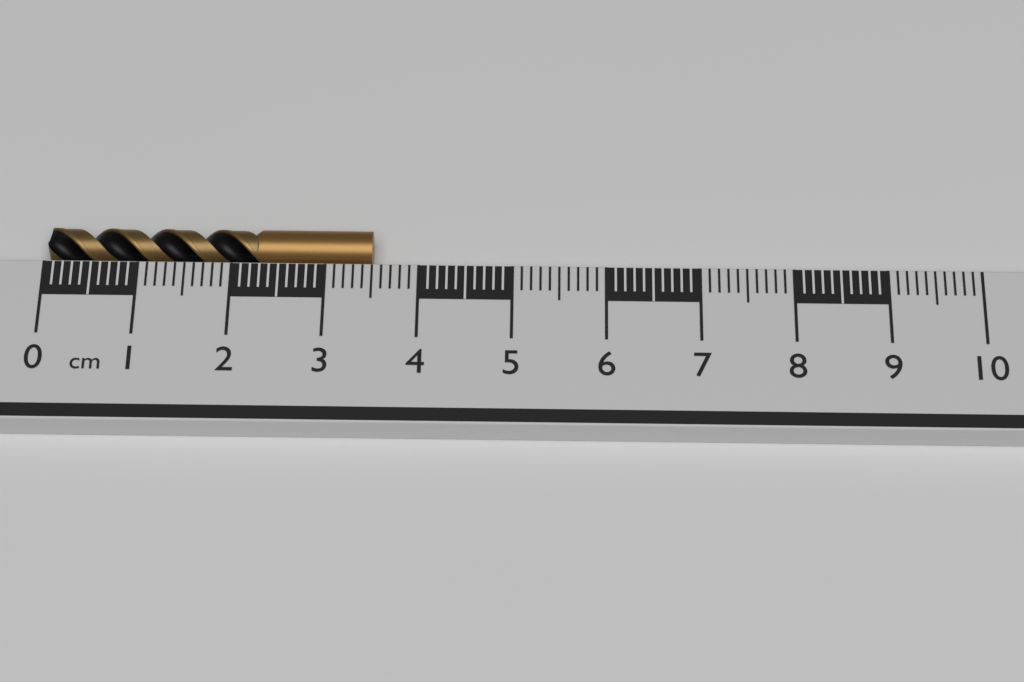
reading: 3.5 cm
